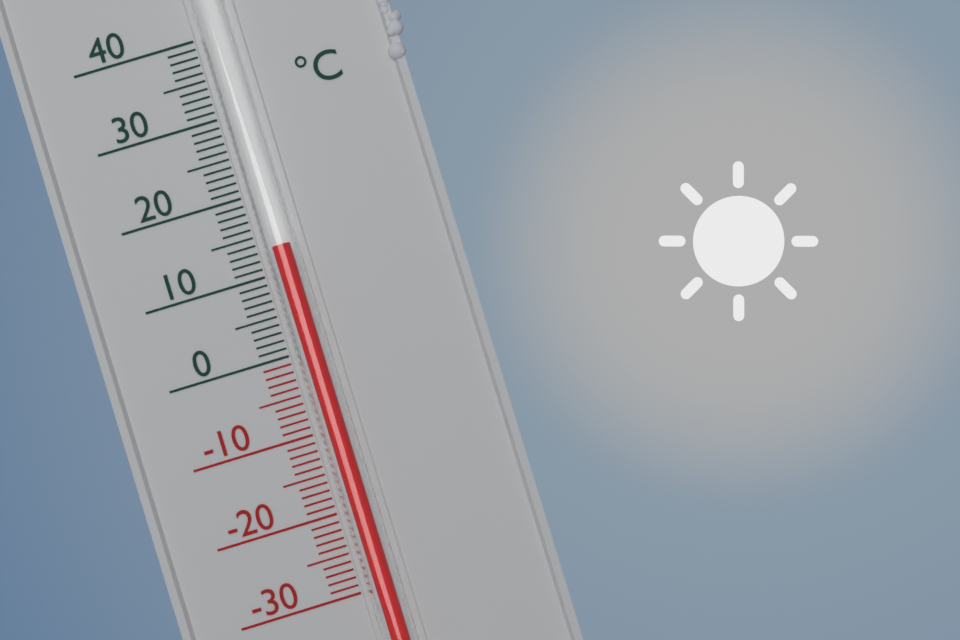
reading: 13 °C
